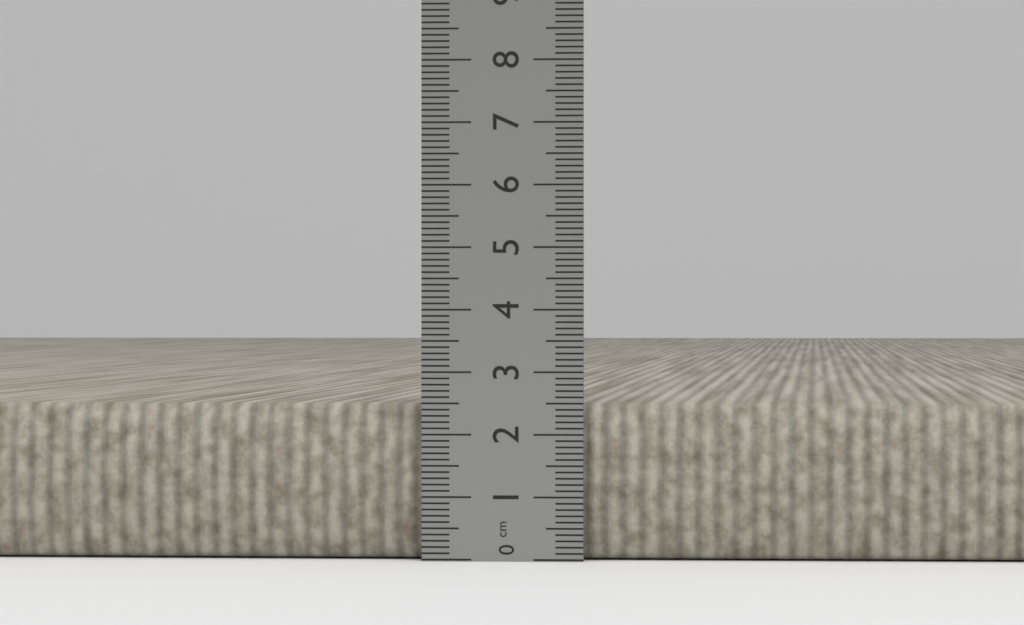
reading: 2.5 cm
